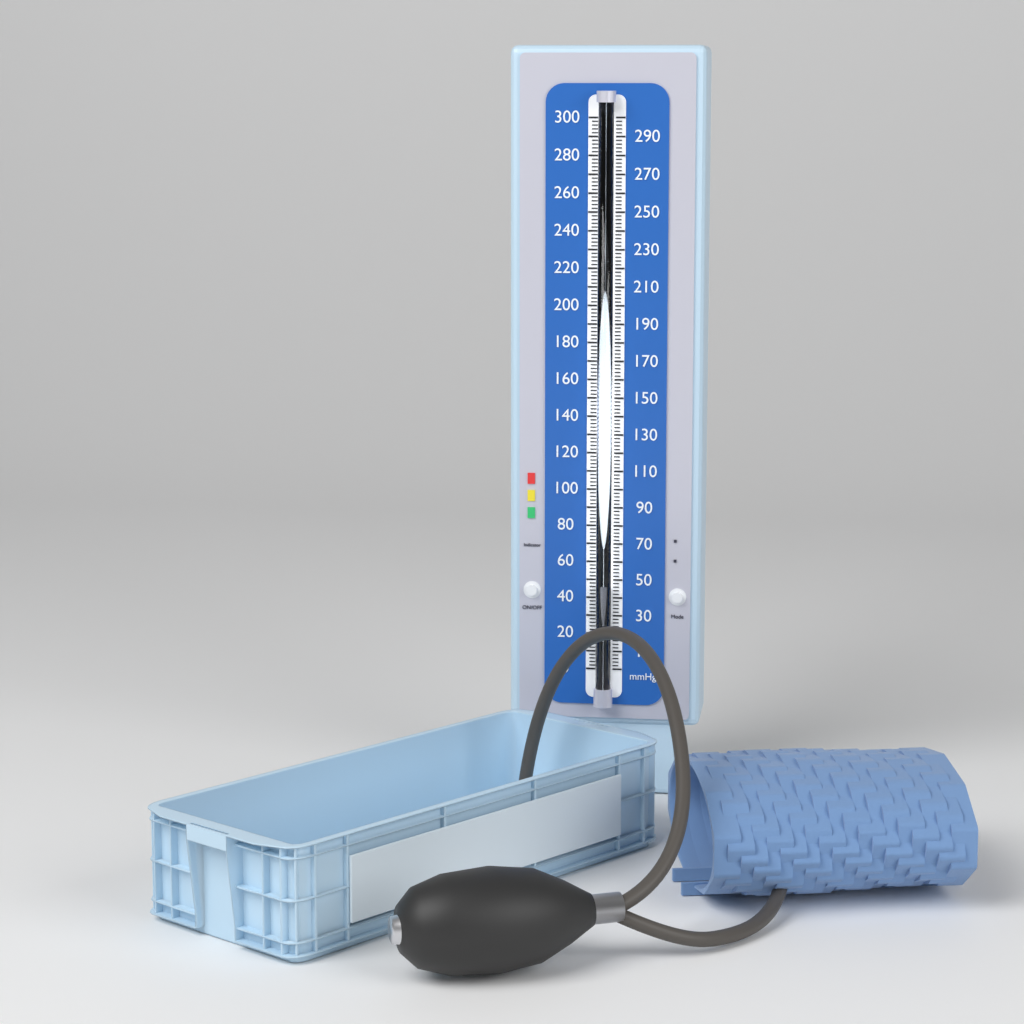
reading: 48 mmHg
